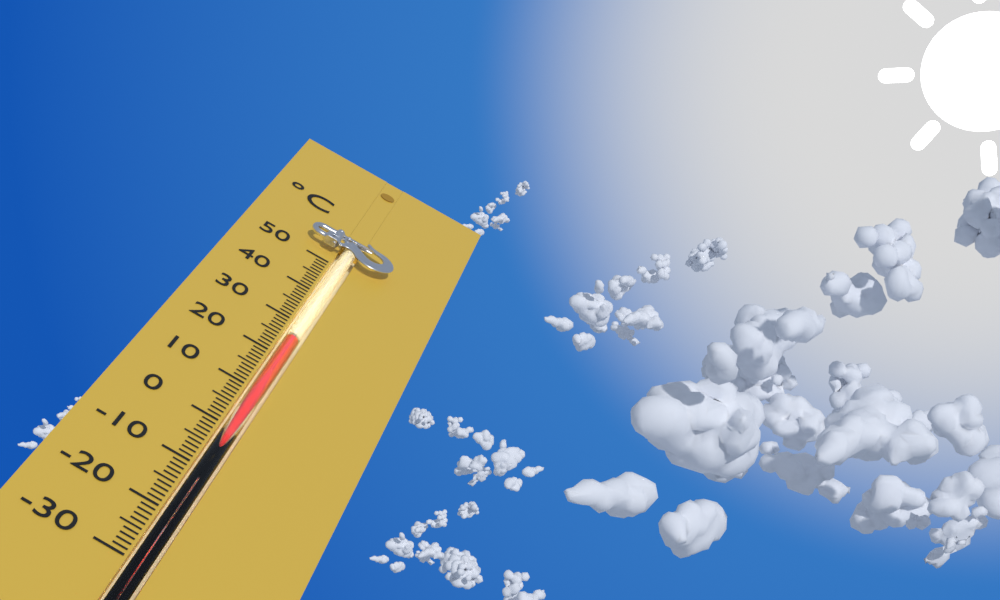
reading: 25 °C
